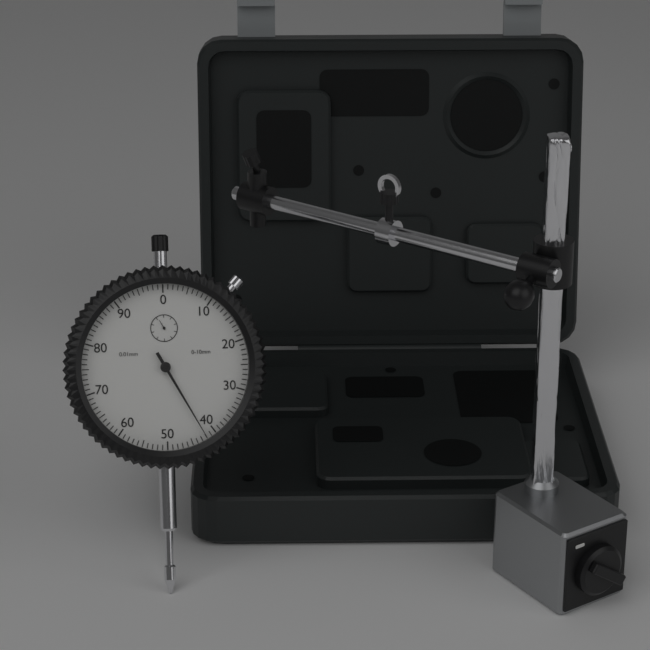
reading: 0.42 mm
